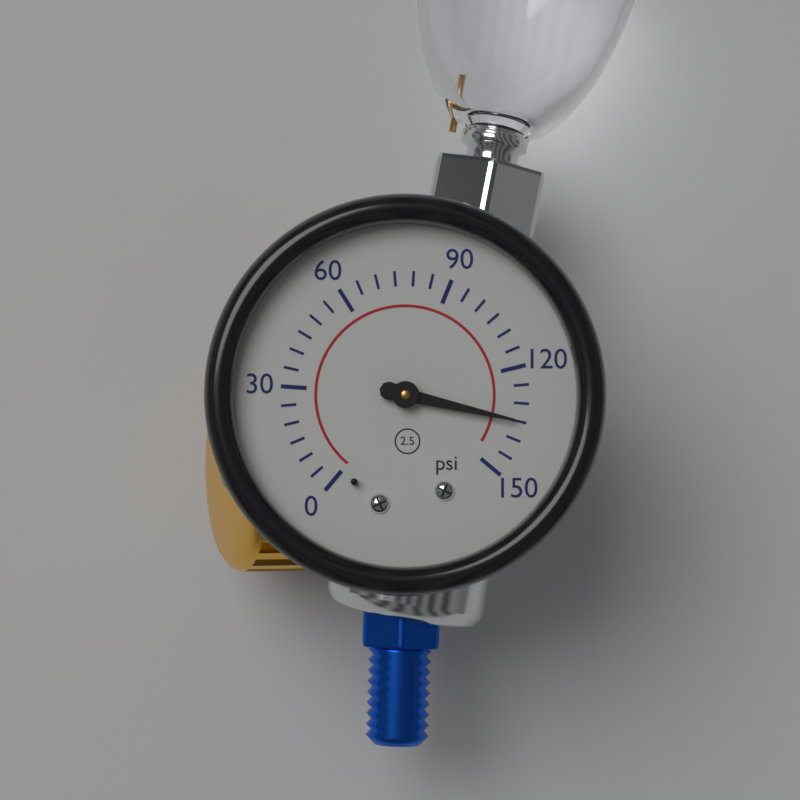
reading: 135 psi
